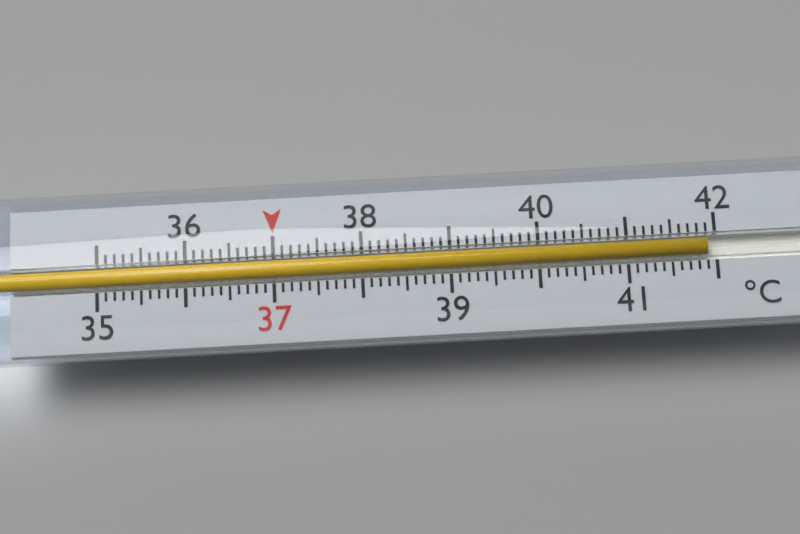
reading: 41.9 °C
